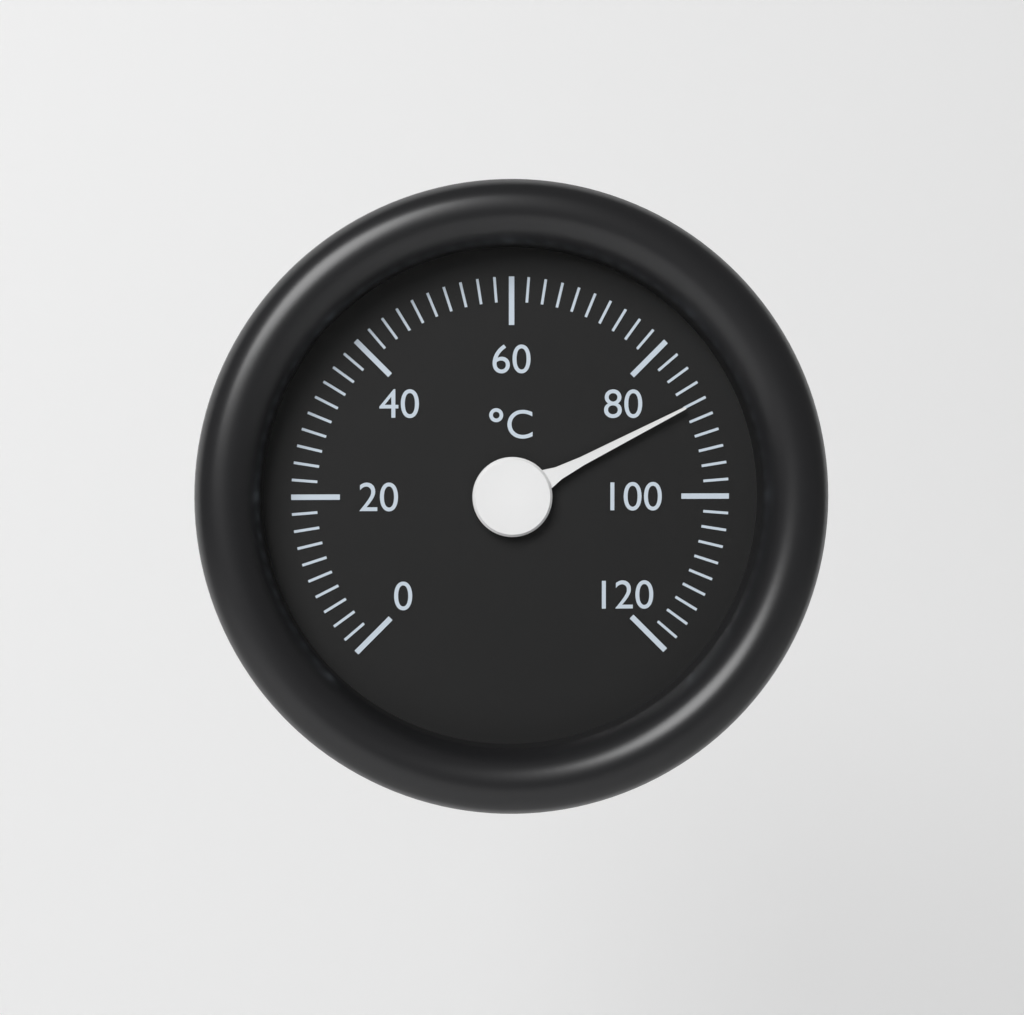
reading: 88 °C
